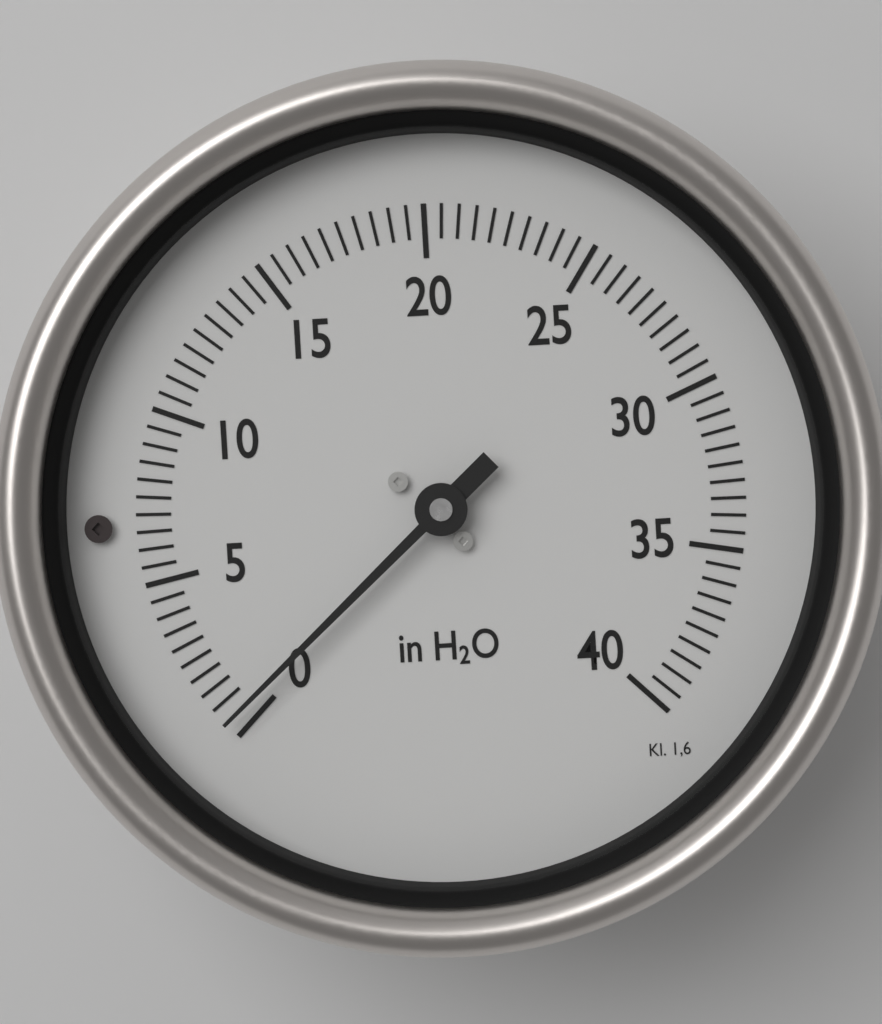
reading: 0.5 in H2O
